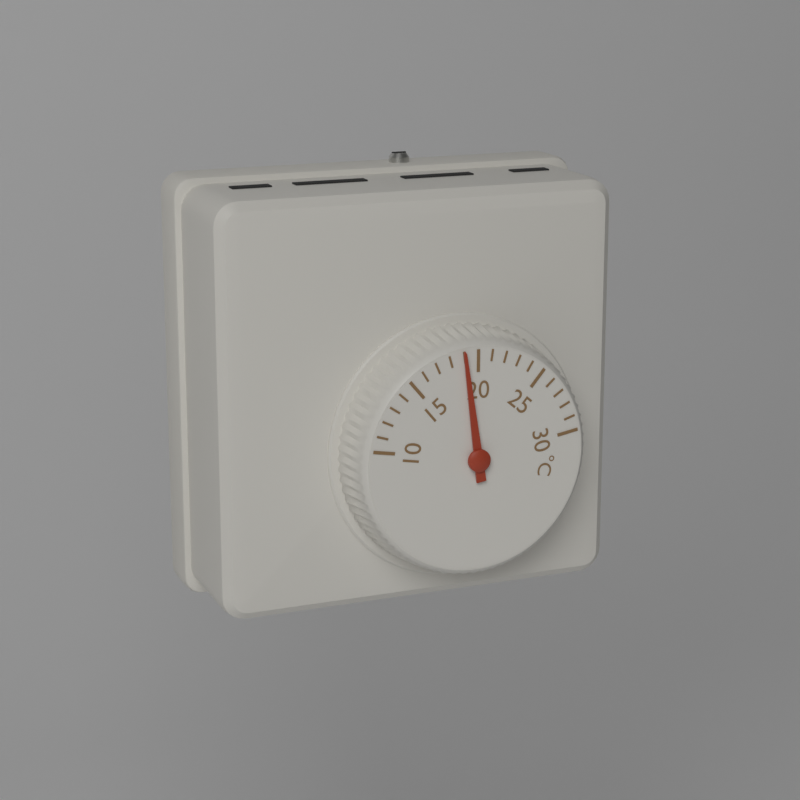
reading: 19 °C
